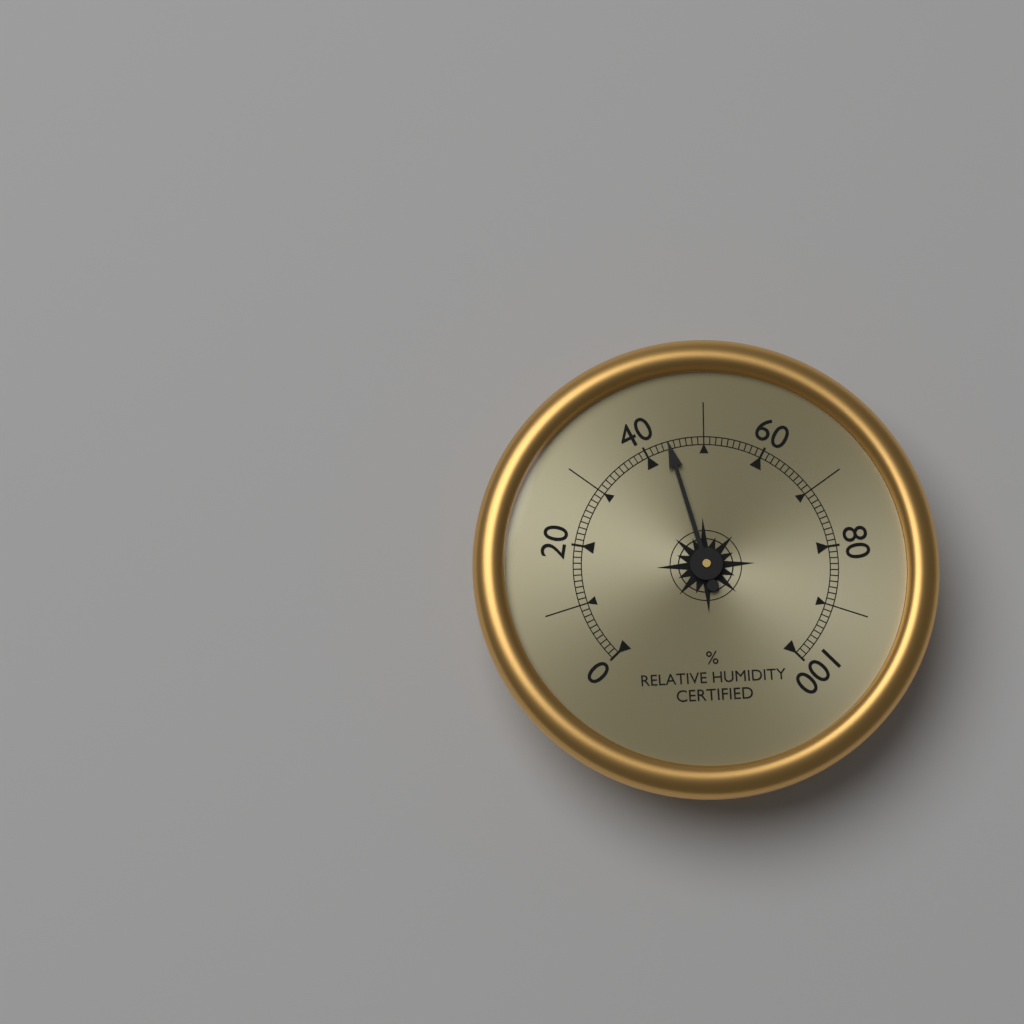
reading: 44 %
